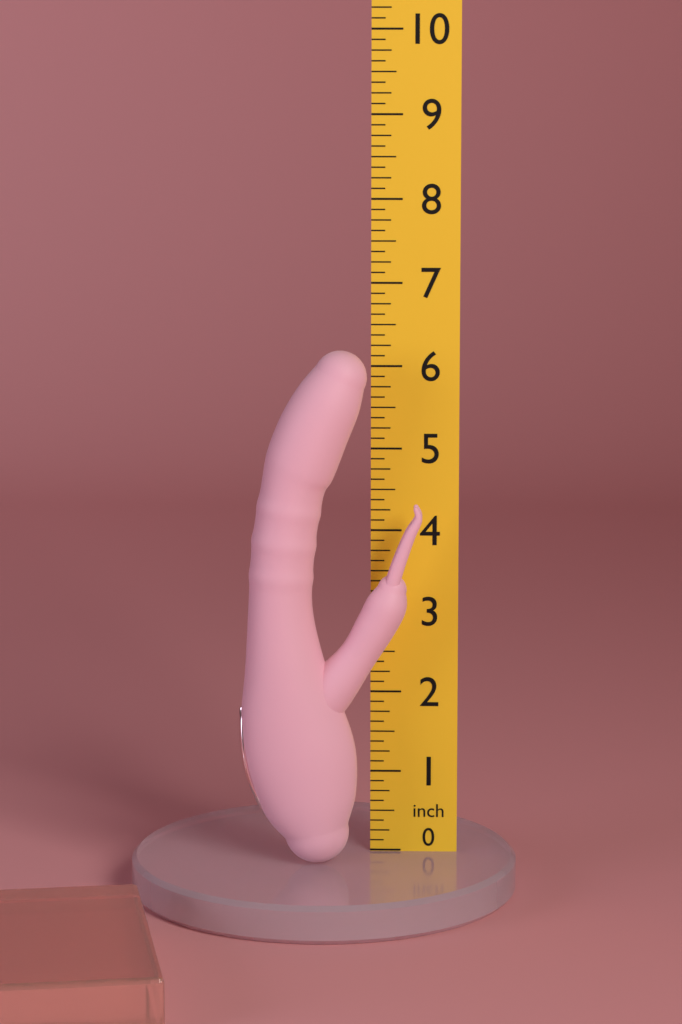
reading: 6.250 inch
